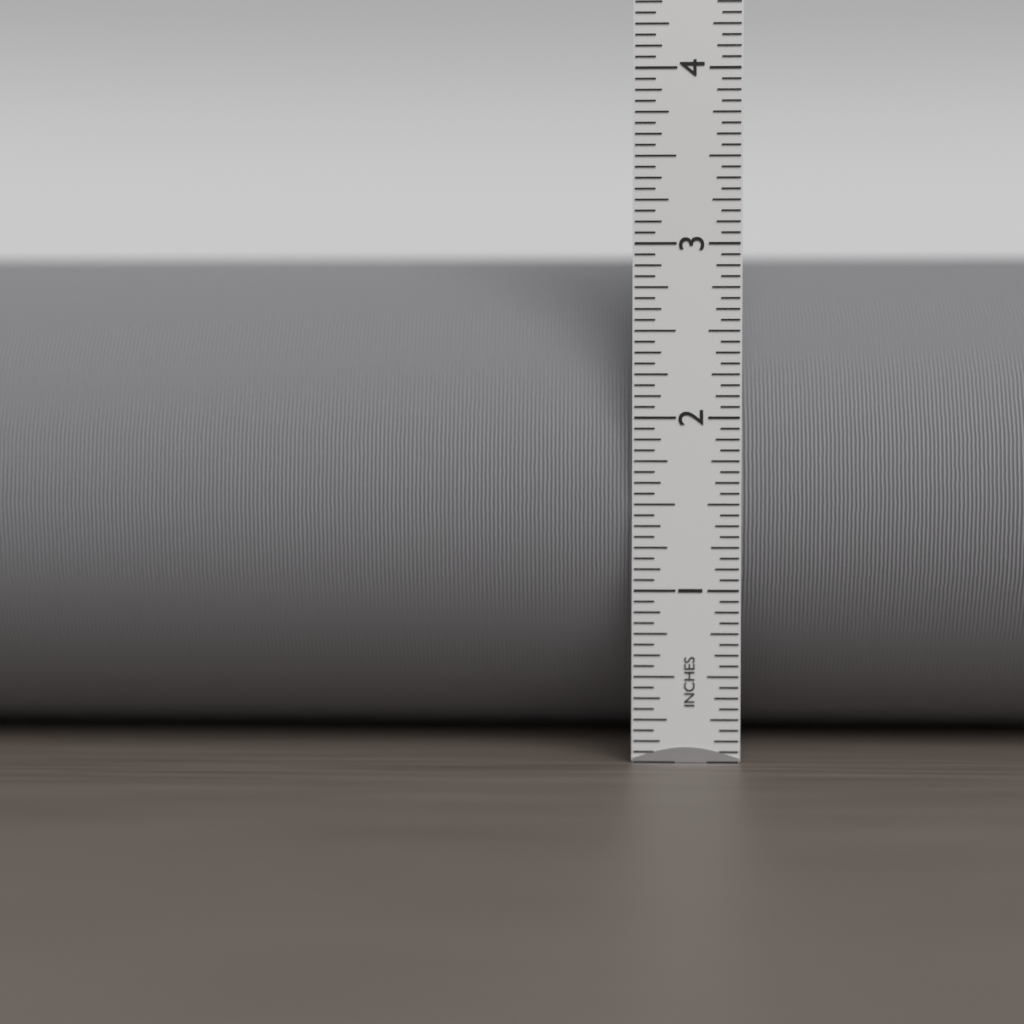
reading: 3.0000 in
